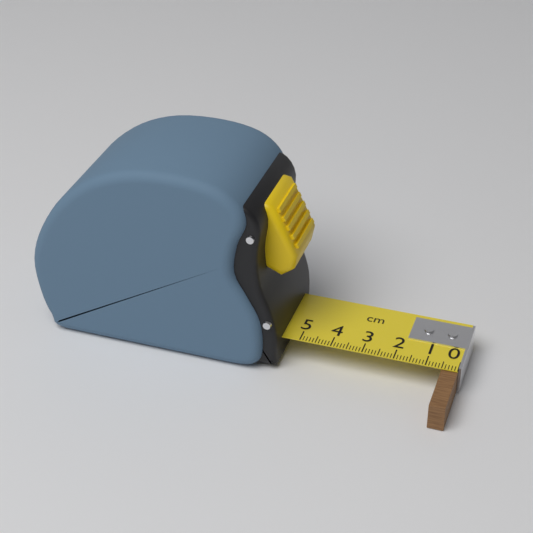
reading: 0.5 cm
